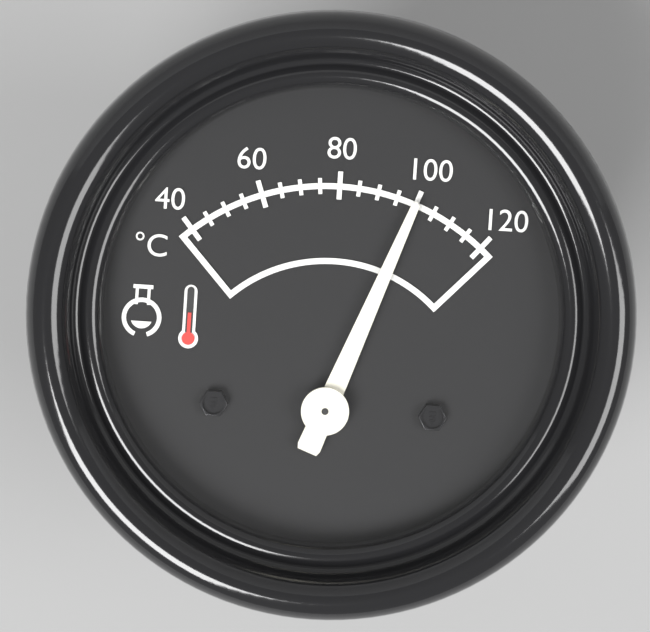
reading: 100 °C
